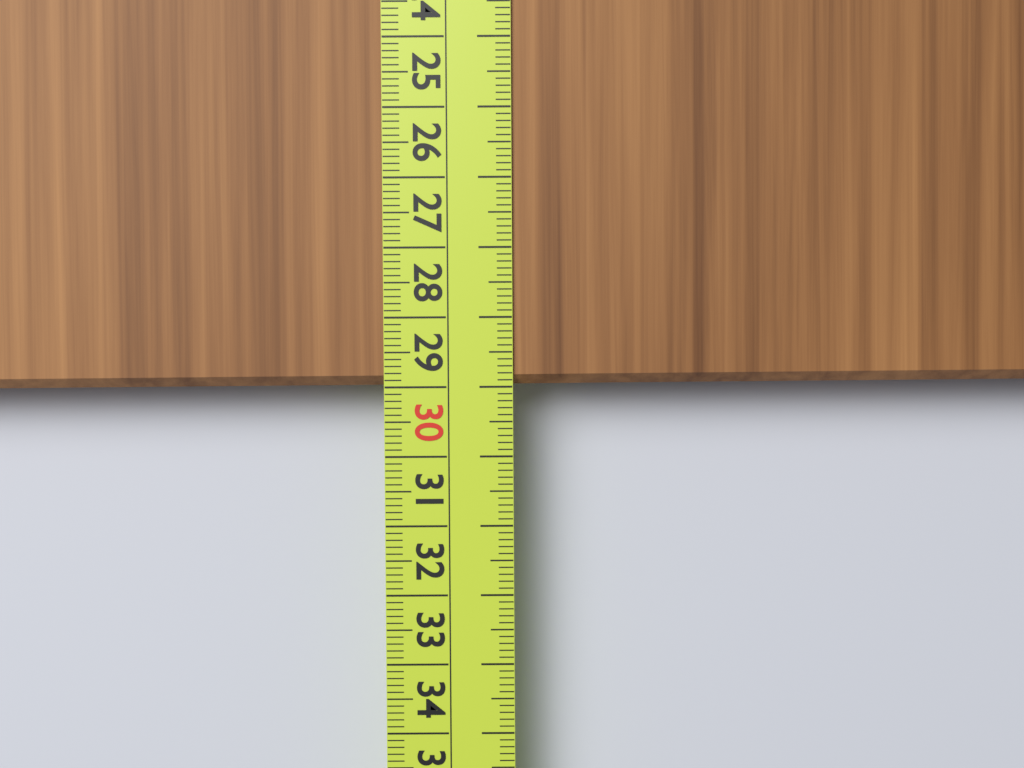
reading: 29.0 cm
